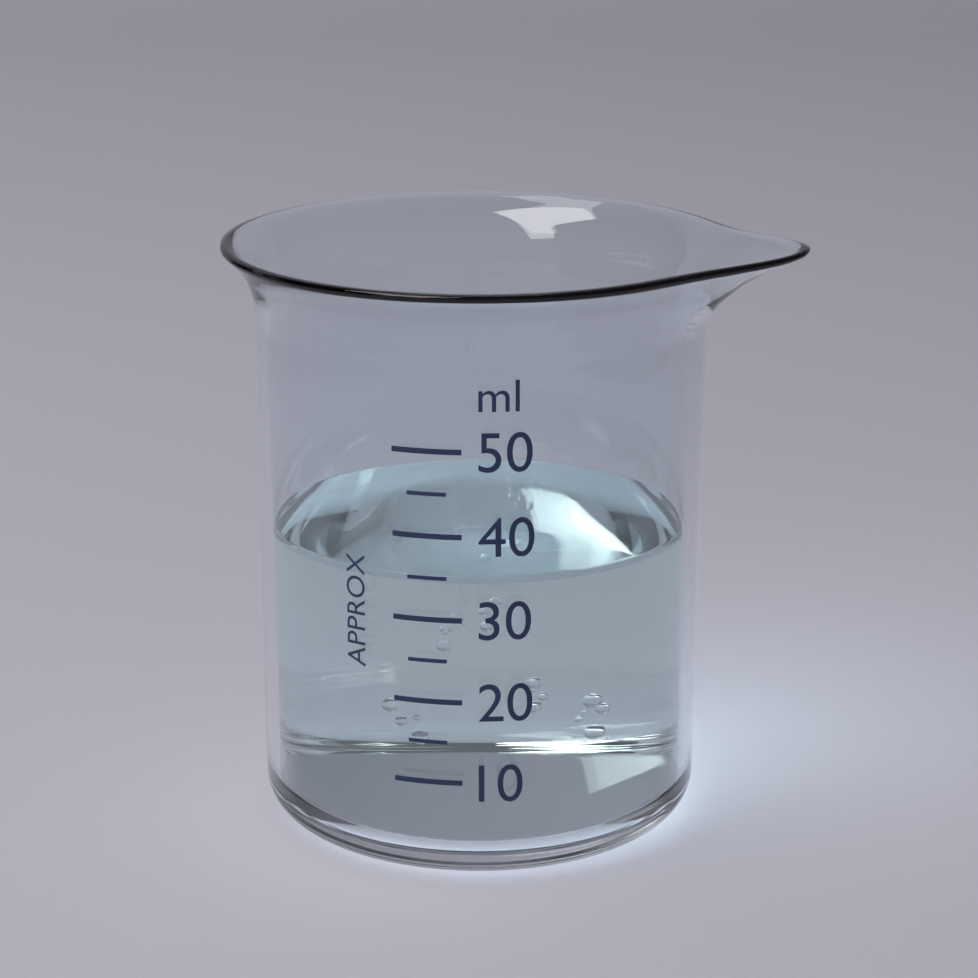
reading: 35 ml
